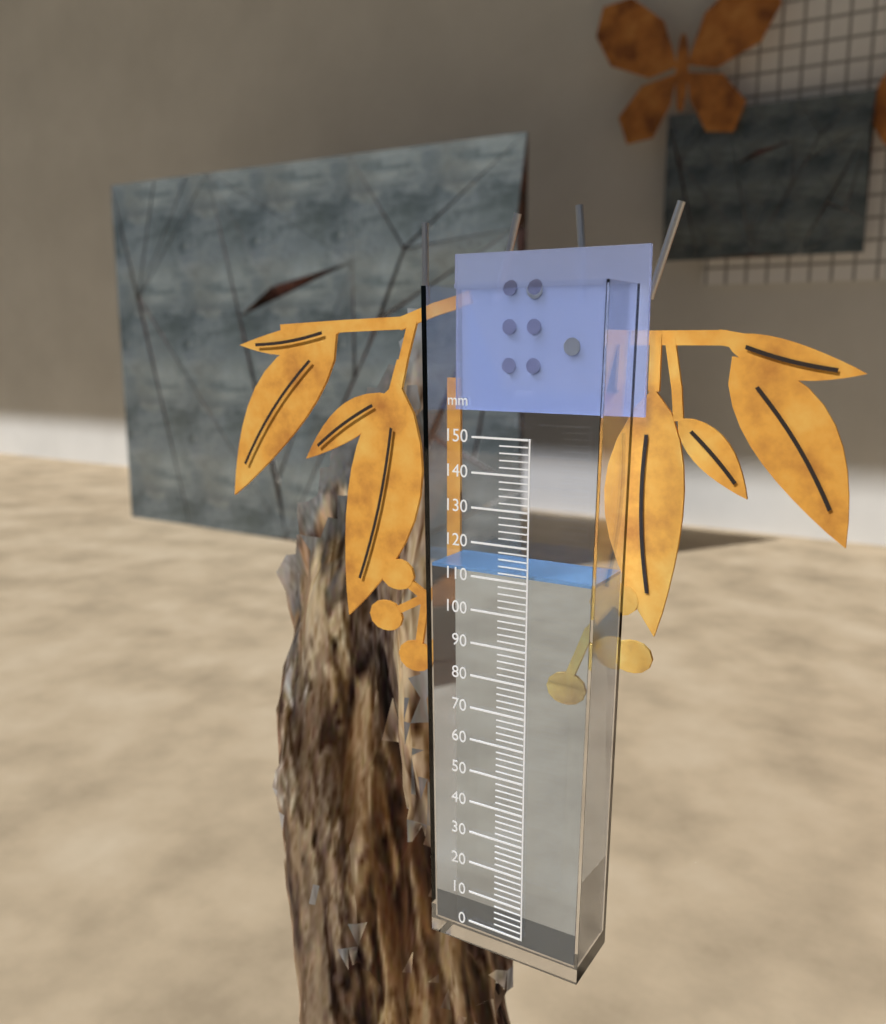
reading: 112 mm
